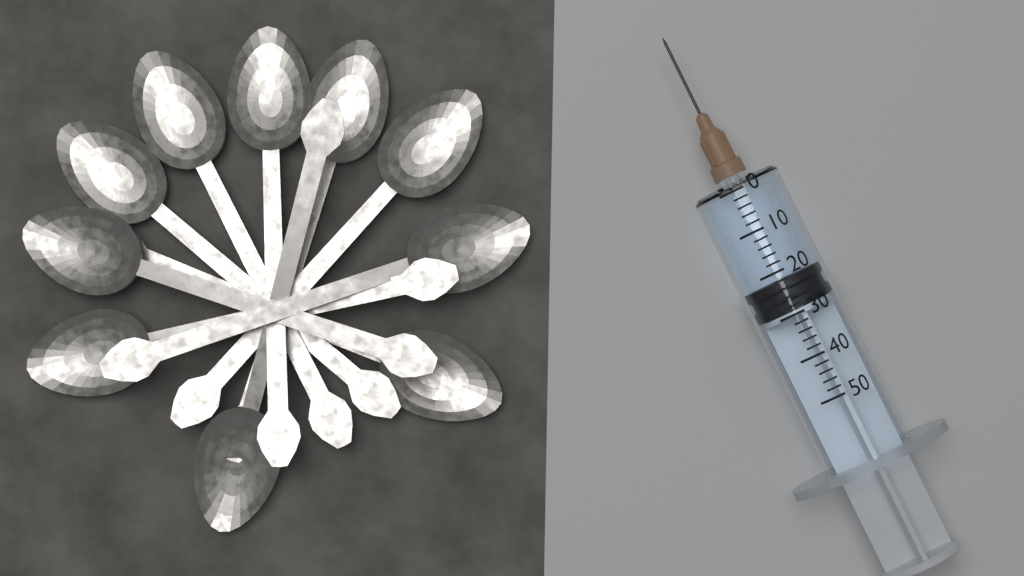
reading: 22 (no unit)
